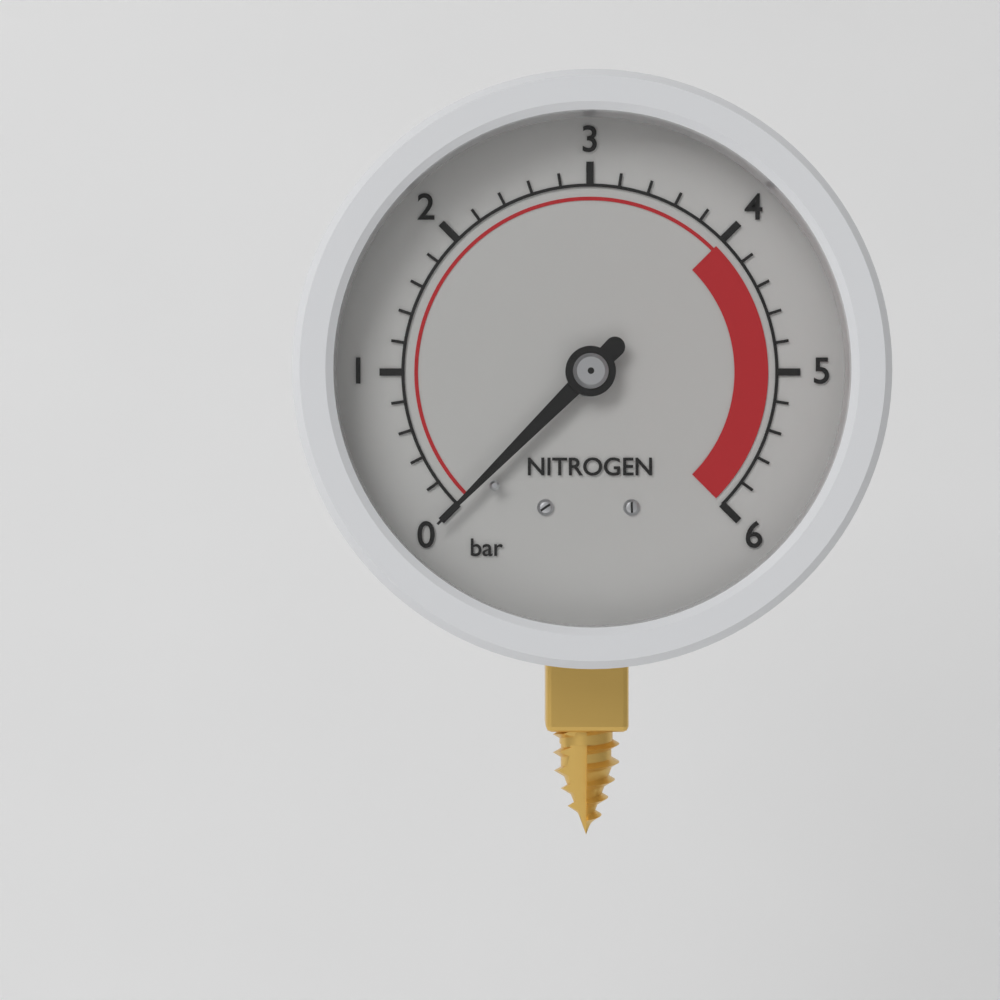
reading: 0.0 bar
